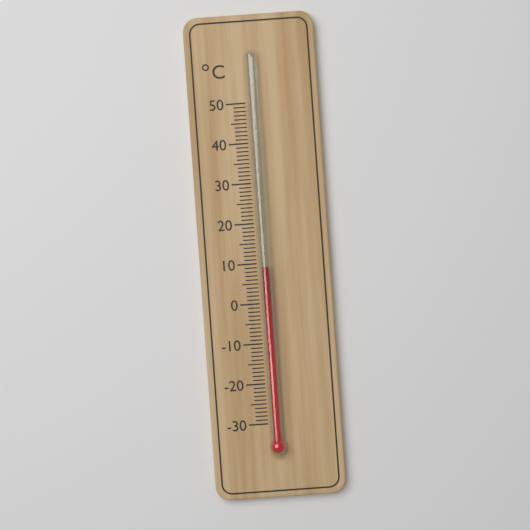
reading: 9 °C
